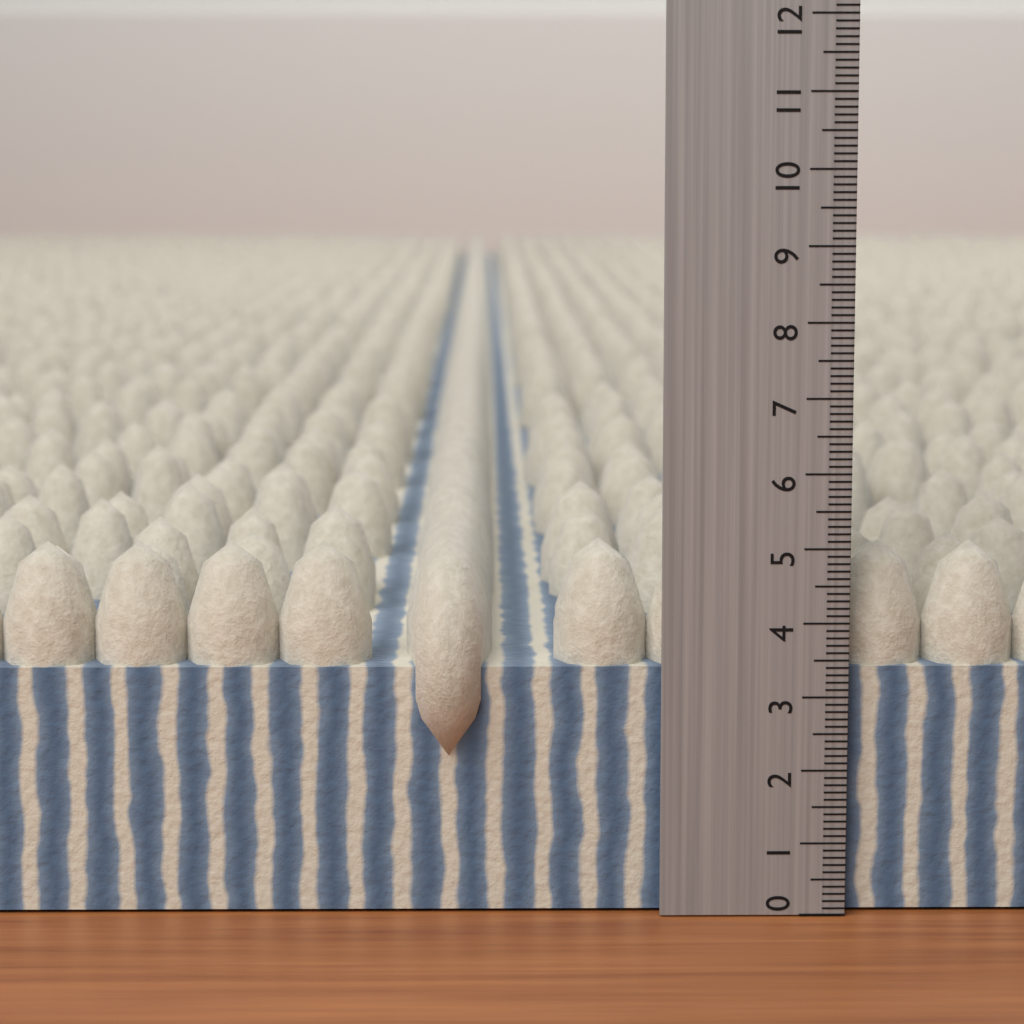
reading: 5.0 (no unit)
